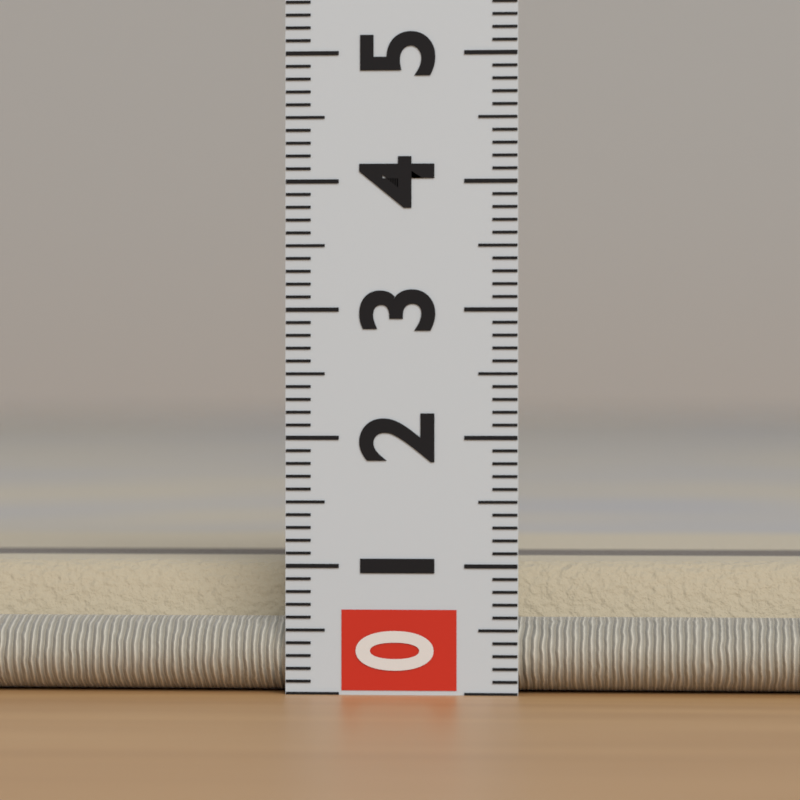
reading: 1.0 (no unit)
